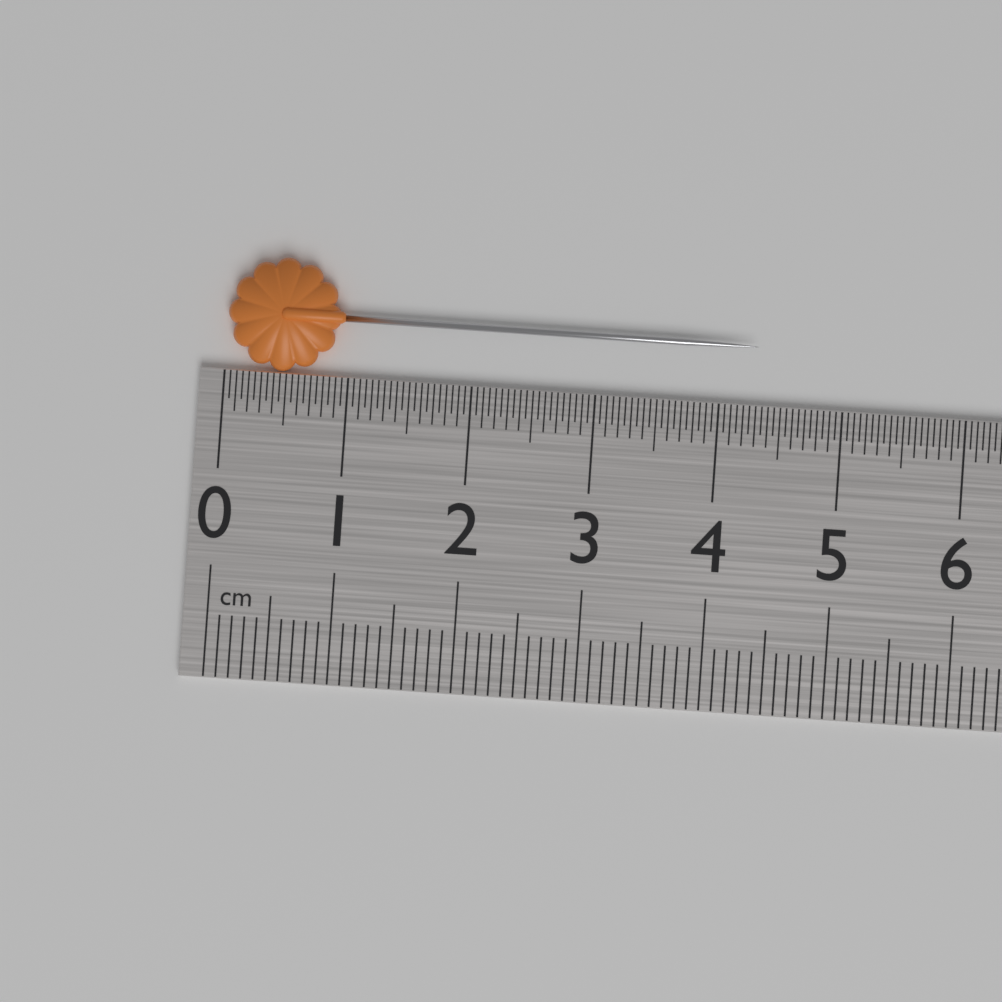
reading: 4.30 cm
